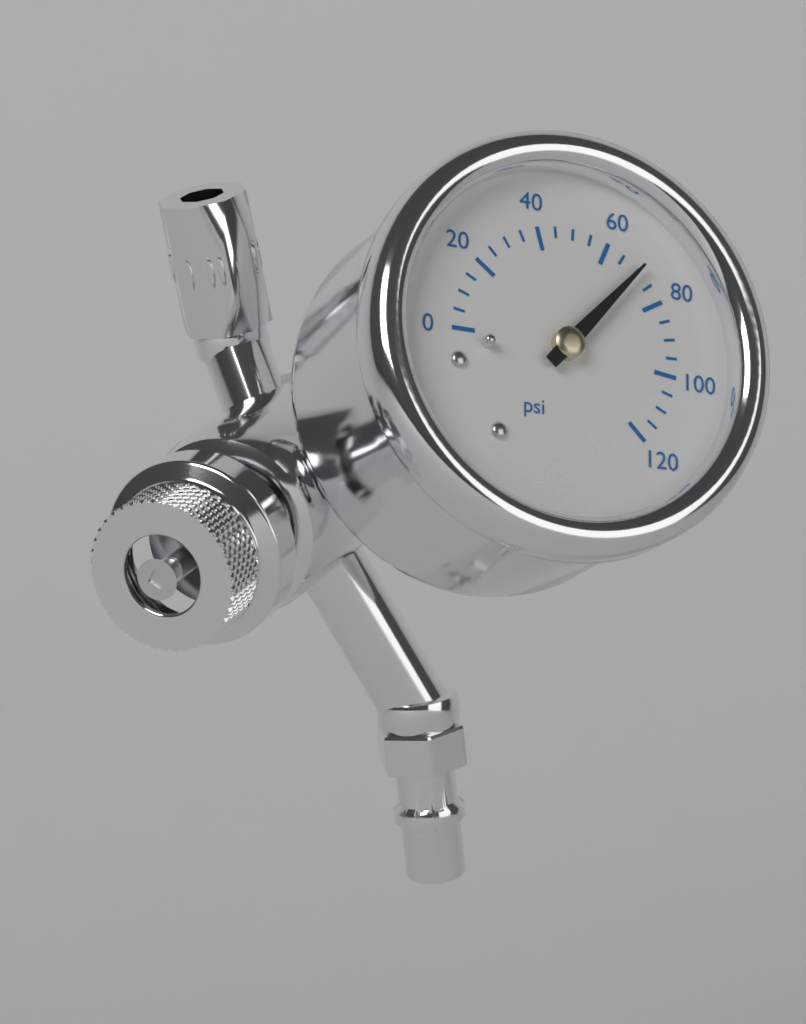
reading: 70 psi
